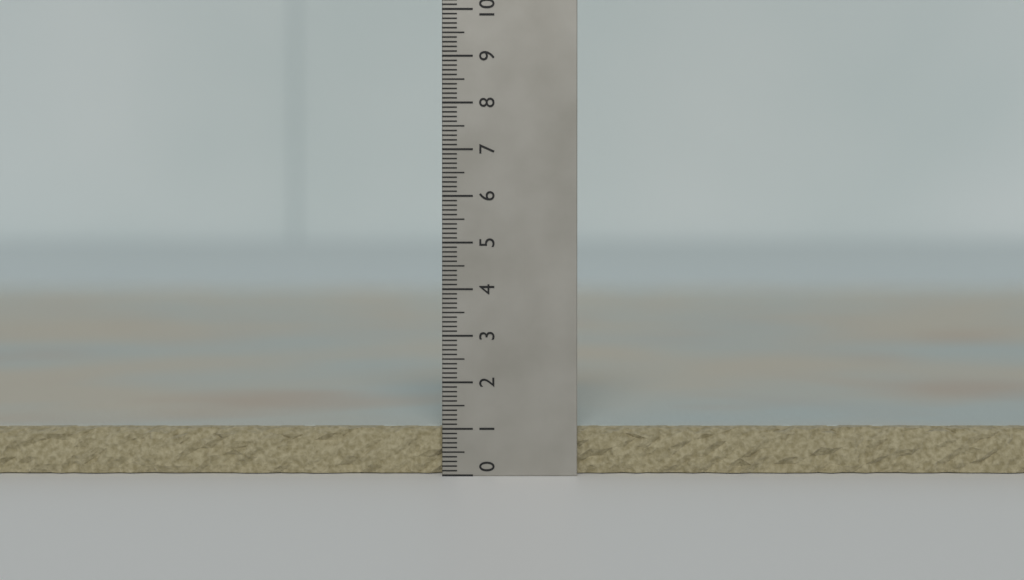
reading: 1.0 (no unit)
